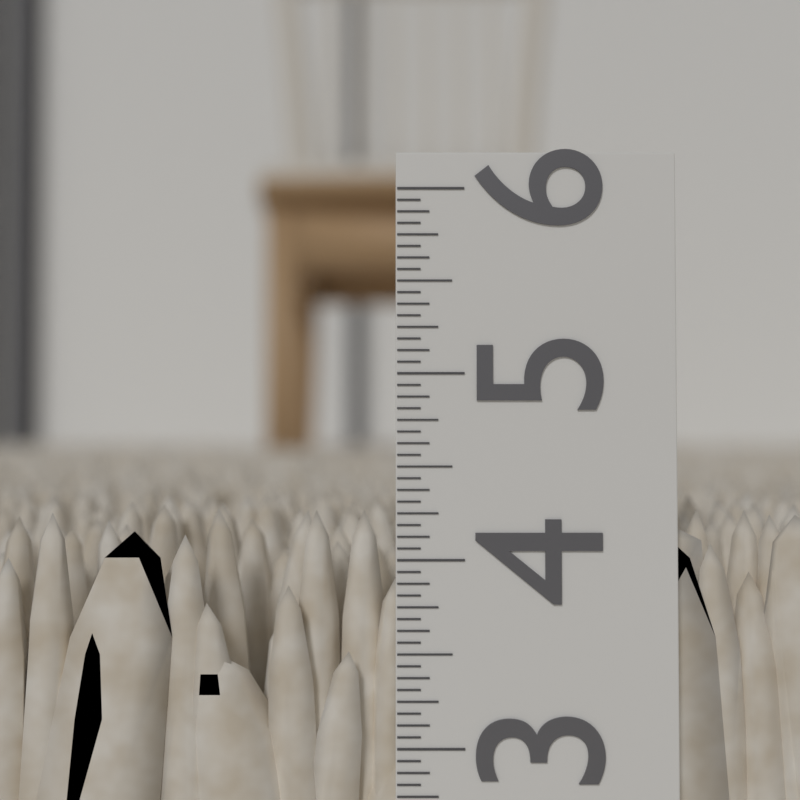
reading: 4.2500 in
